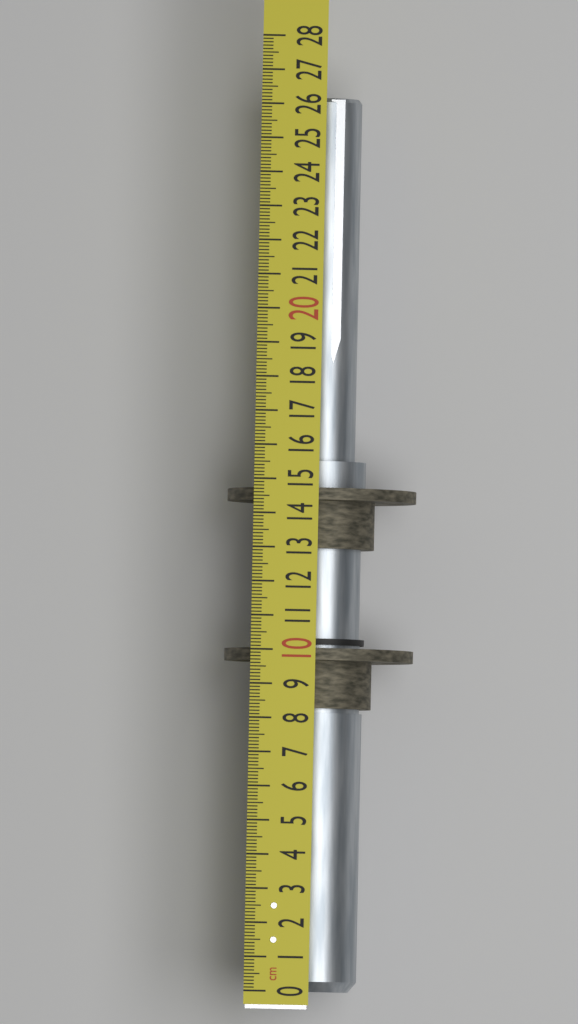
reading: 26.3 cm
